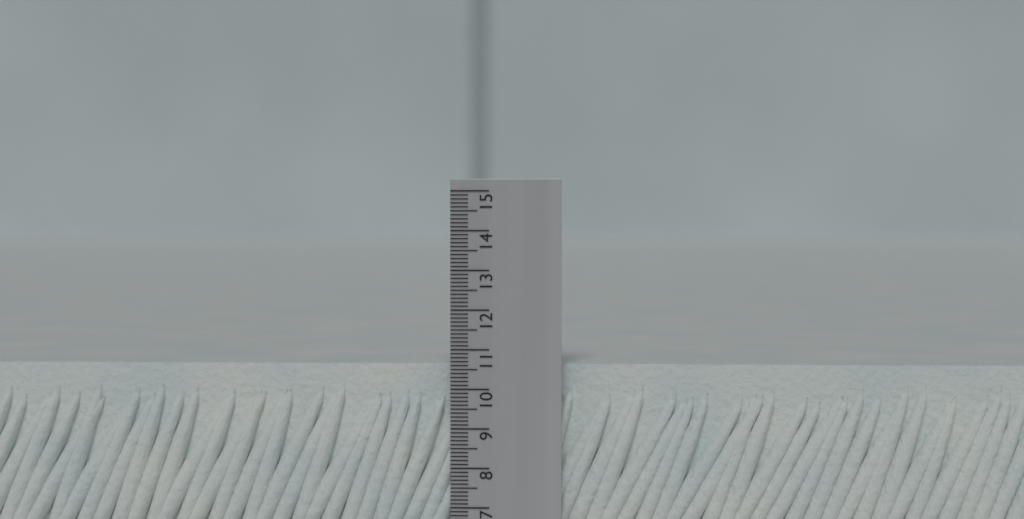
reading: 10.6 (no unit)
